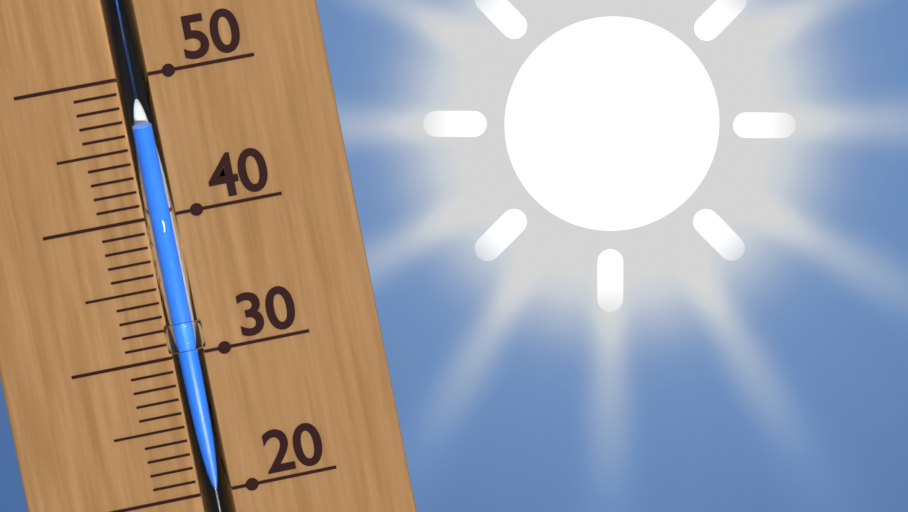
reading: 46 (no unit)
